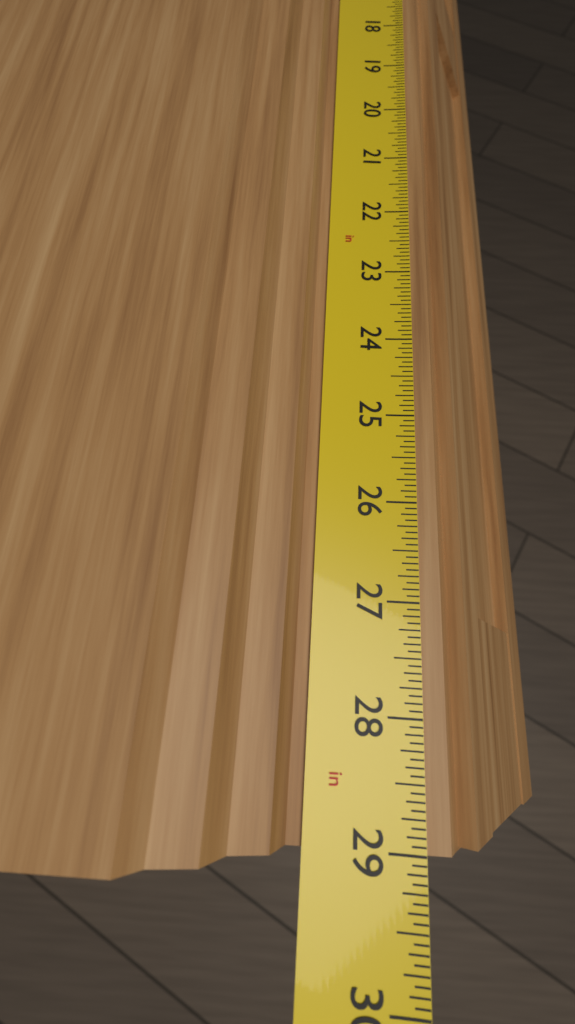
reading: 29.0000 in
